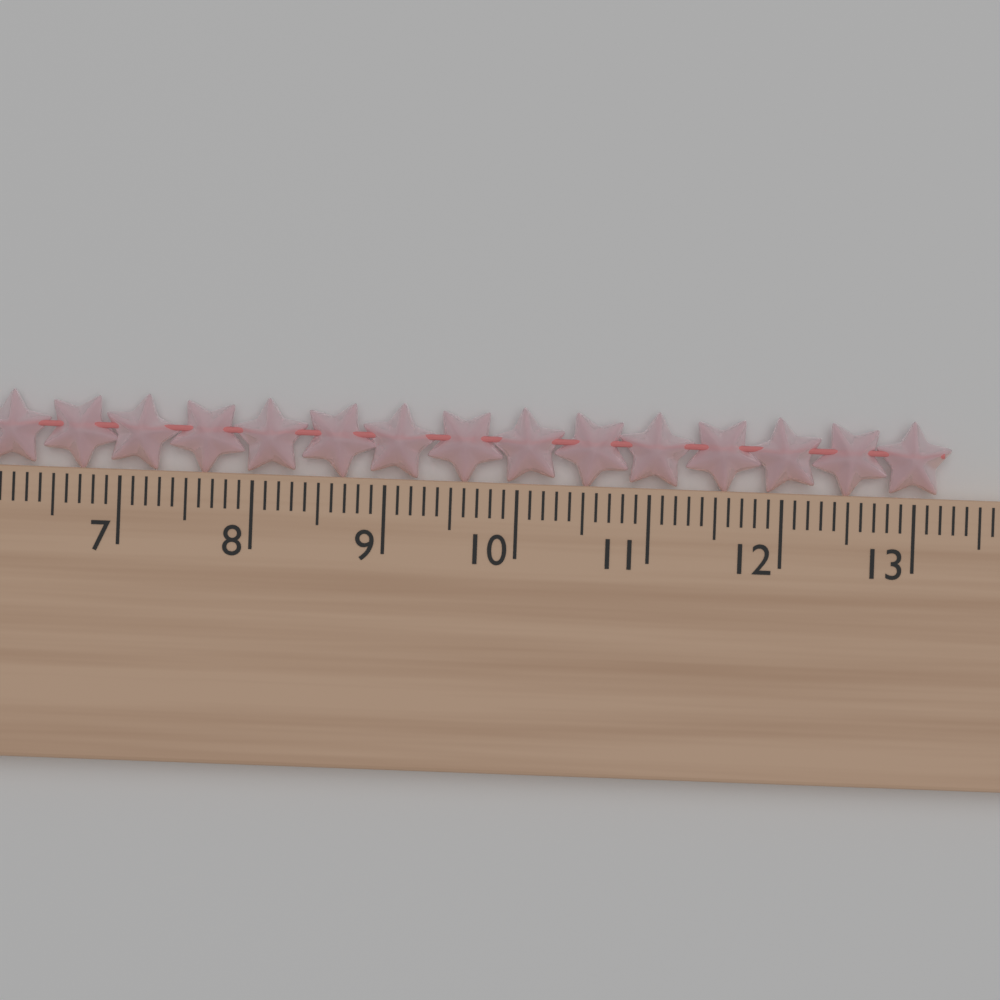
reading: 13.3 cm
